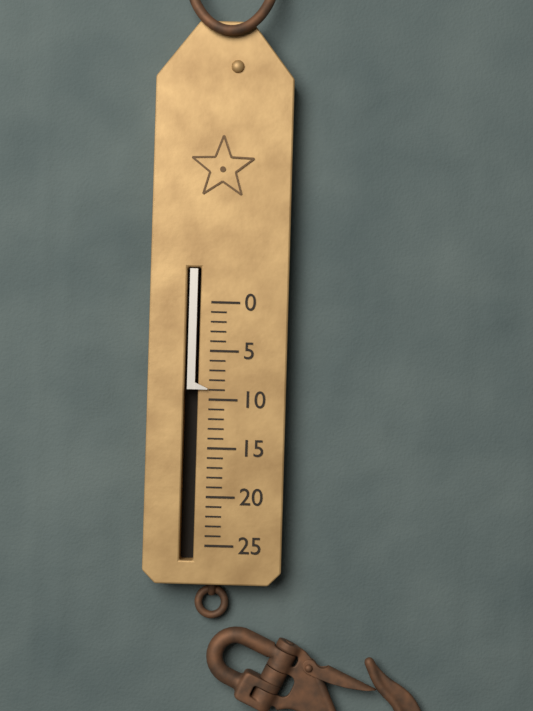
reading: 9 (no unit)
